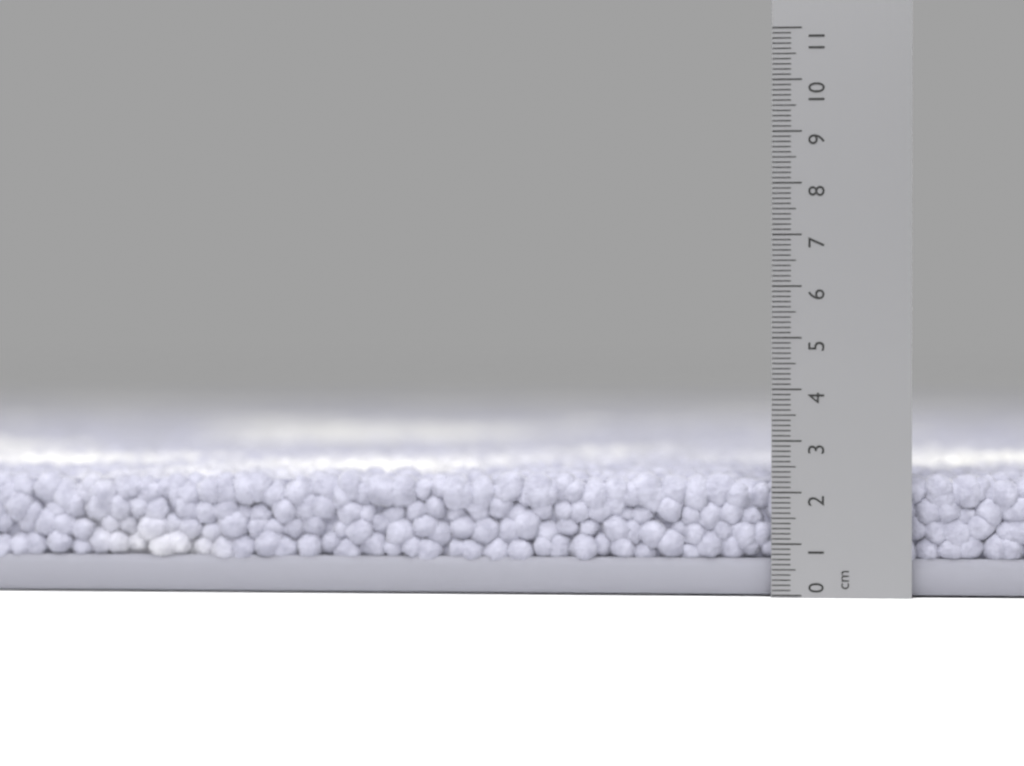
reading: 2.4 cm
